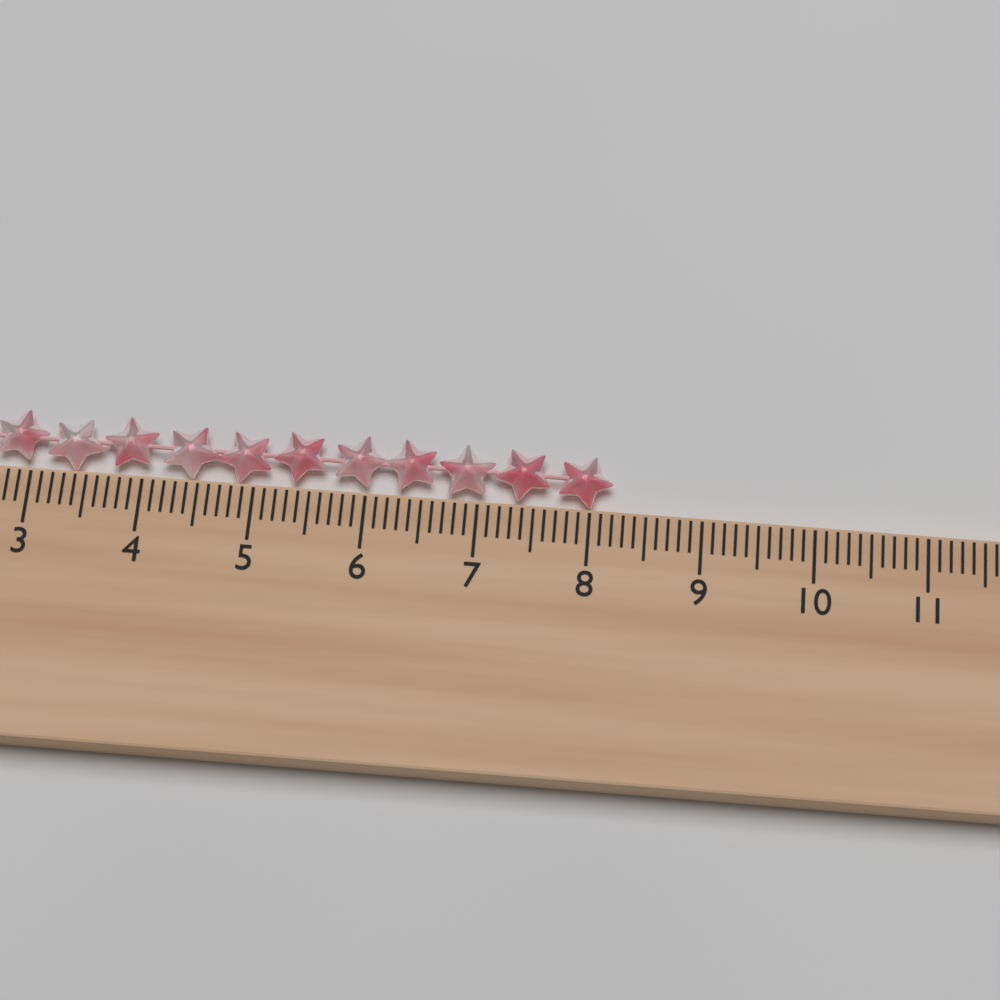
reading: 8.2 cm
